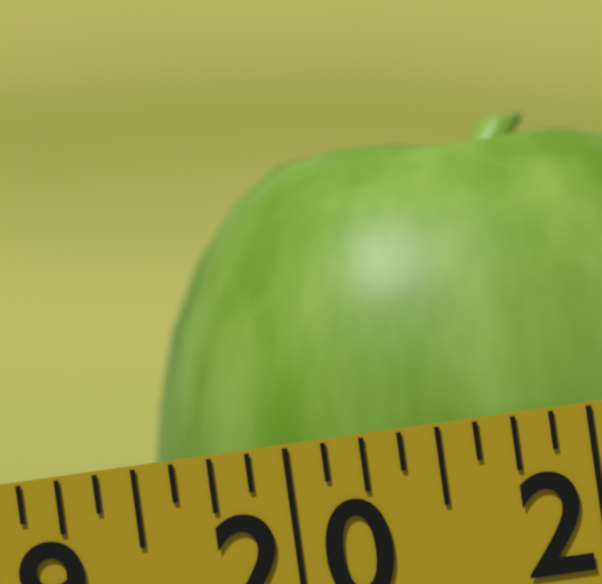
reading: 19.500 (no unit)
